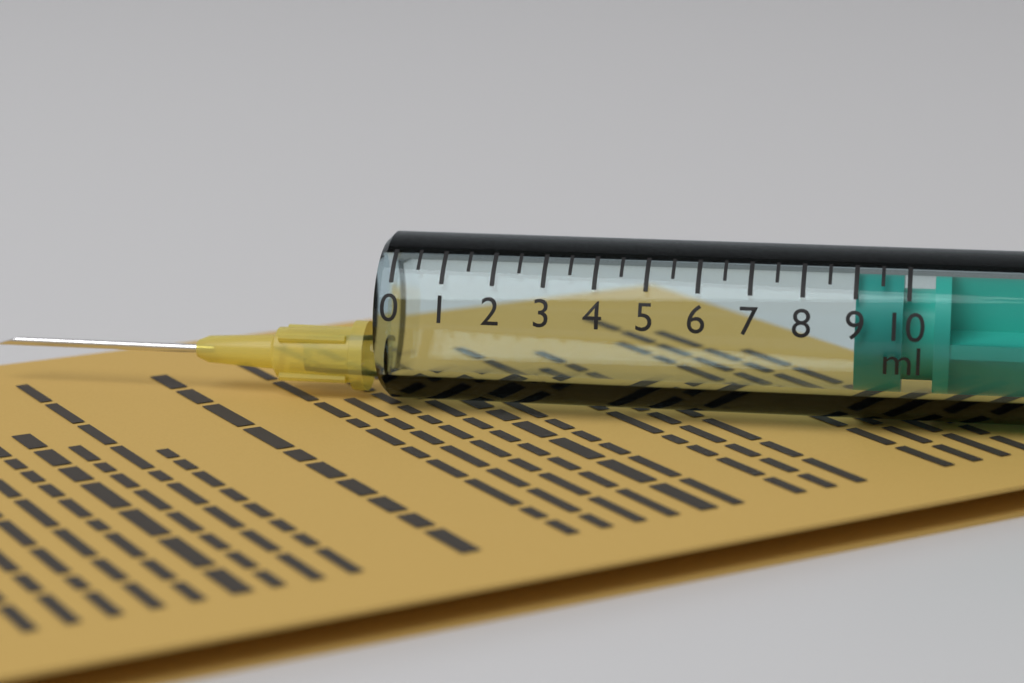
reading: 9.0 ml
